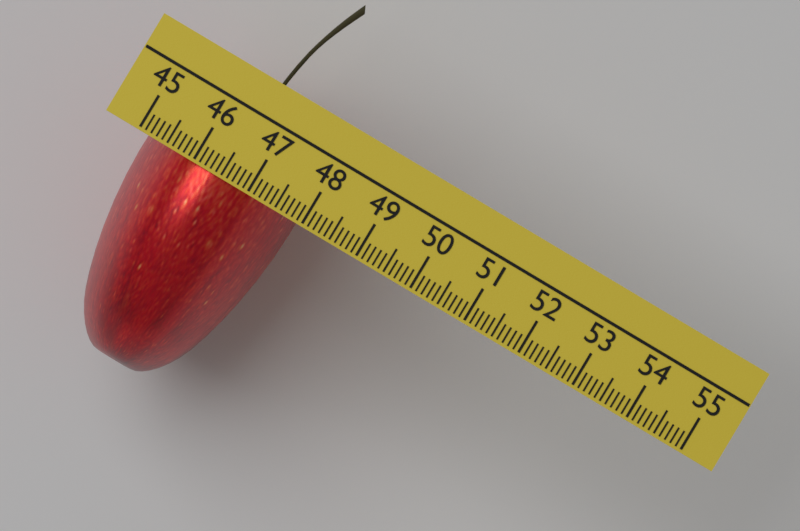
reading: 47.8 (no unit)
